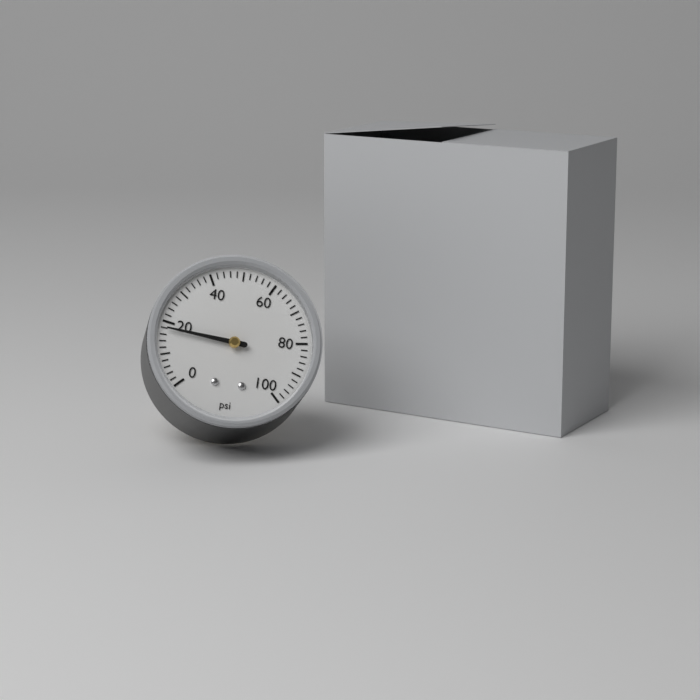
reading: 18 psi
